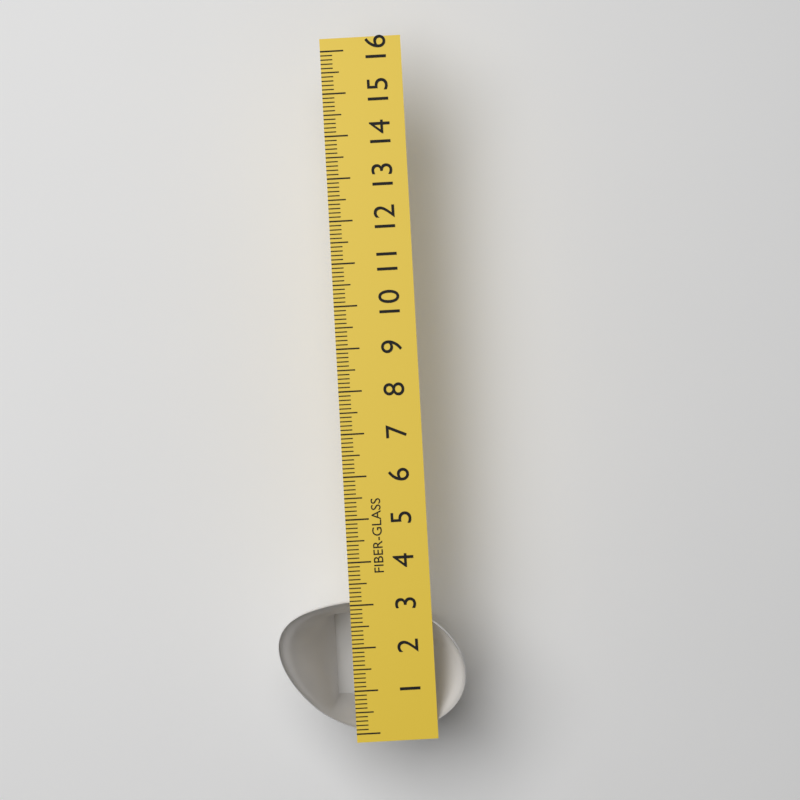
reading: 3.1 (no unit)
